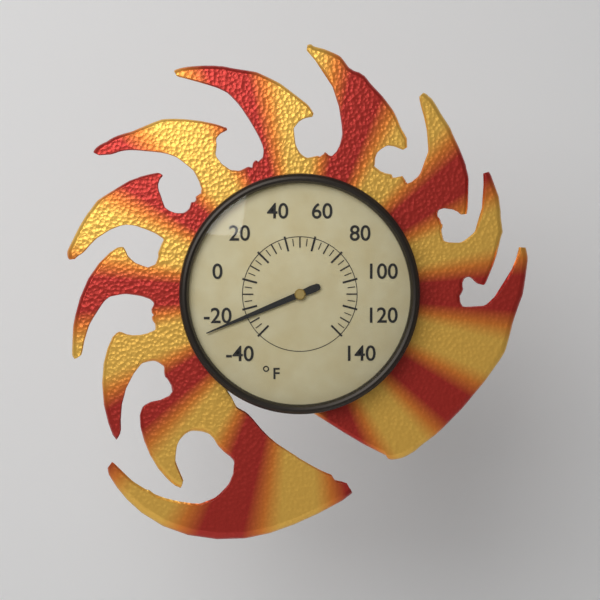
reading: -25 °F
